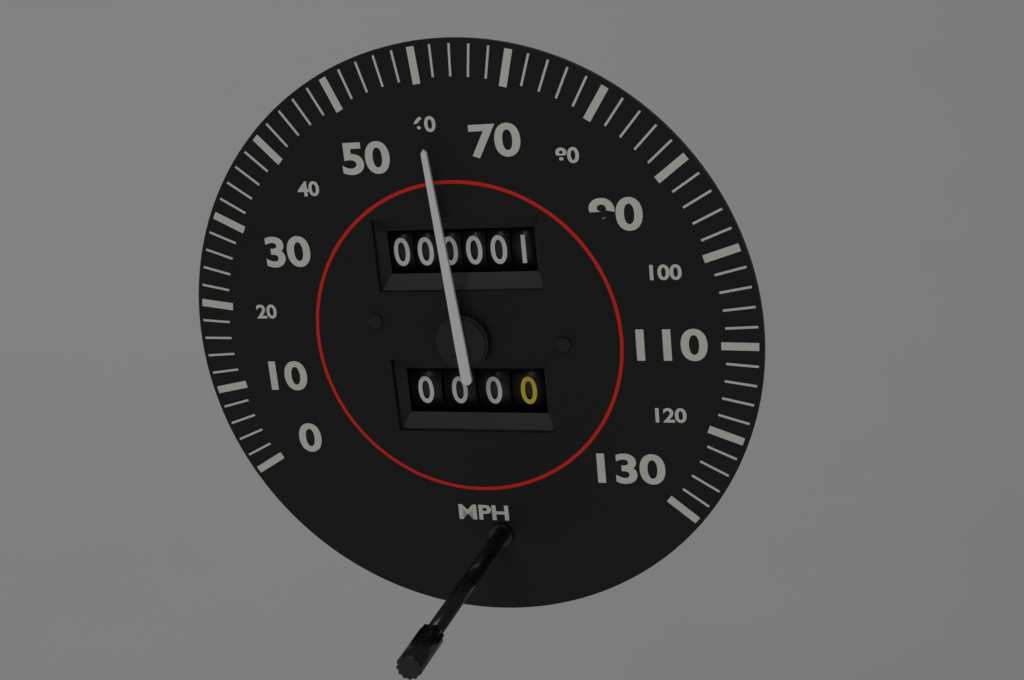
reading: 60 mph
